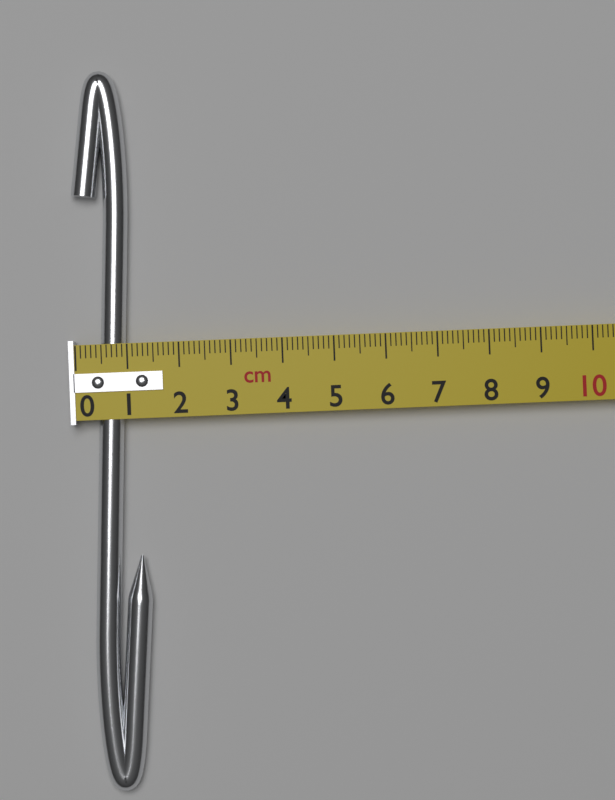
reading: 1.3 cm
